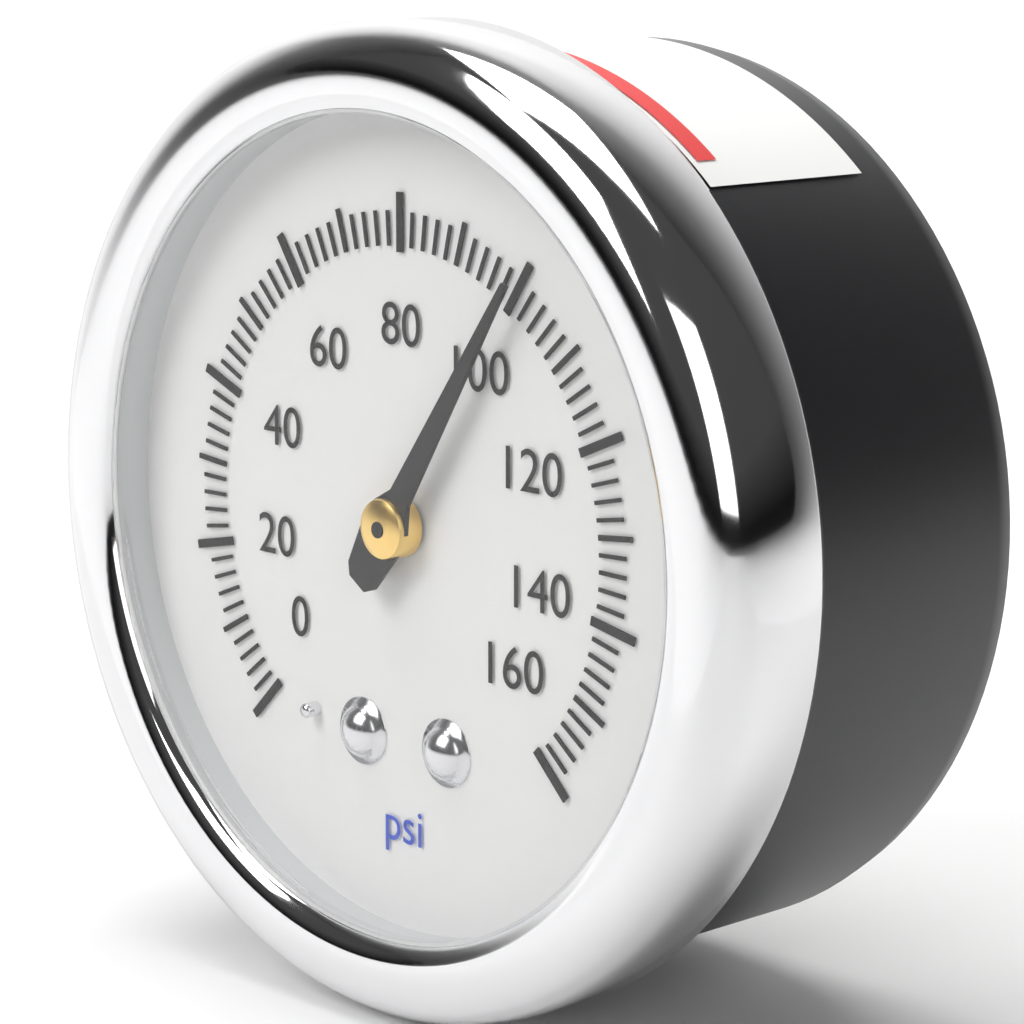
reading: 100 psi
